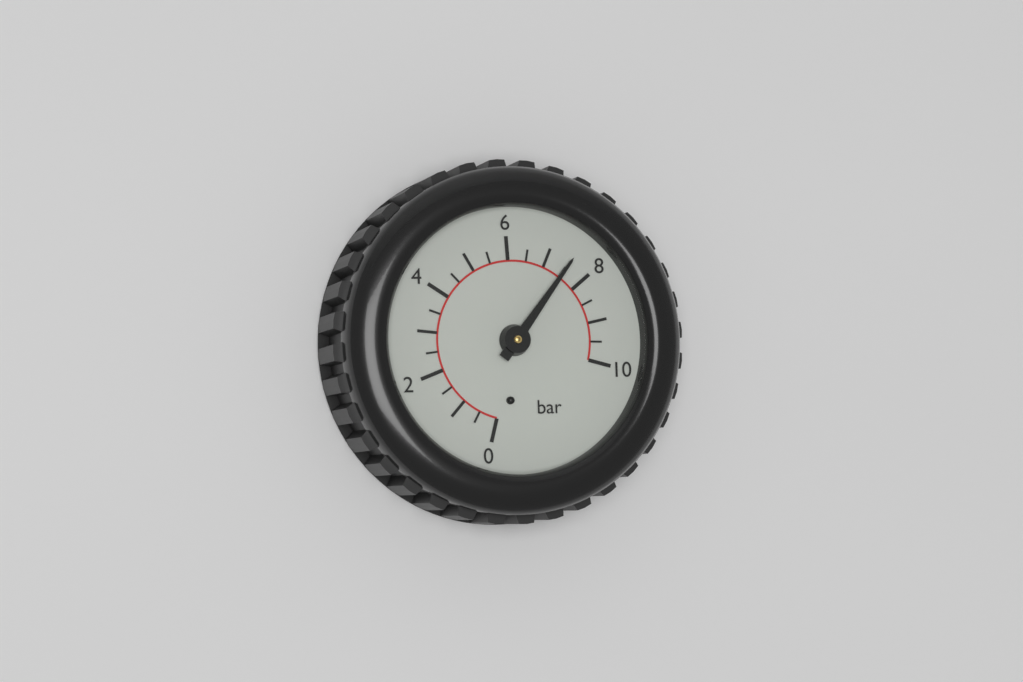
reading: 7.5 bar
